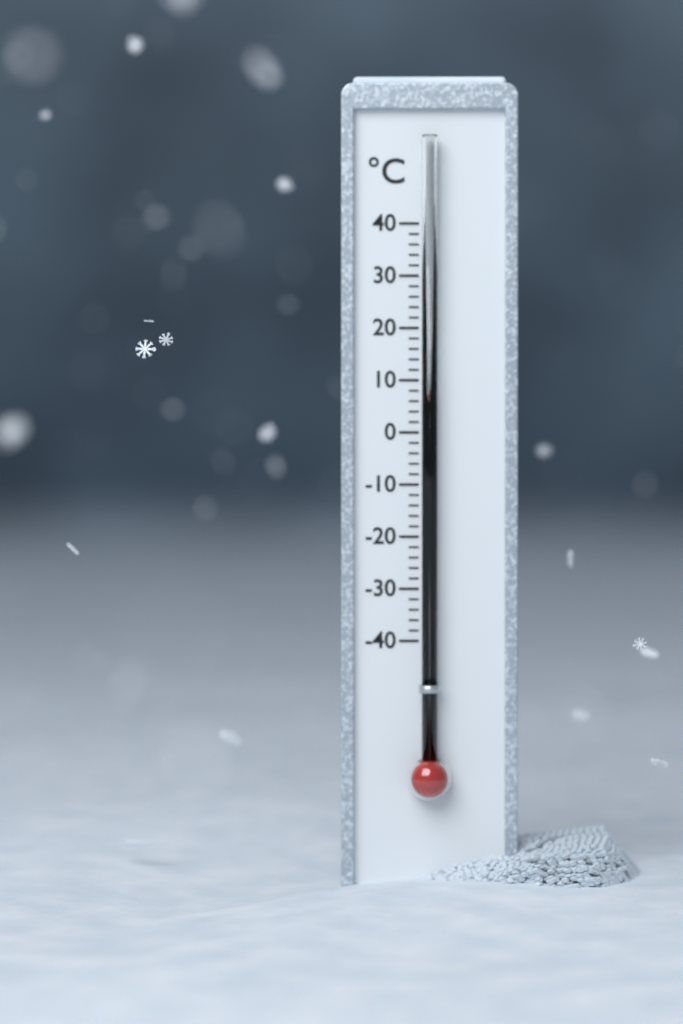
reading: 8 °C
